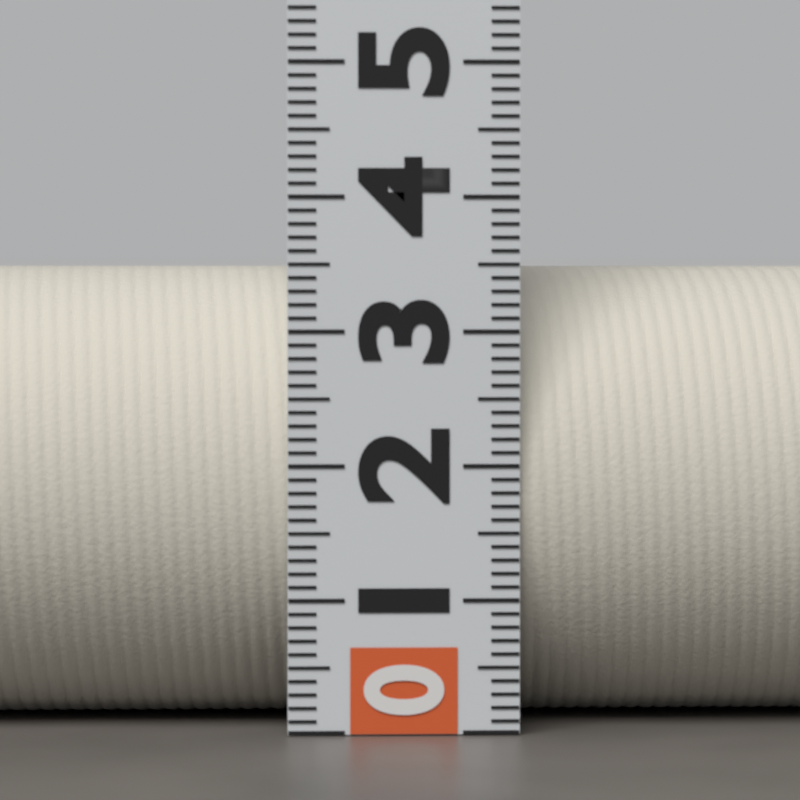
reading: 3.5 (no unit)
